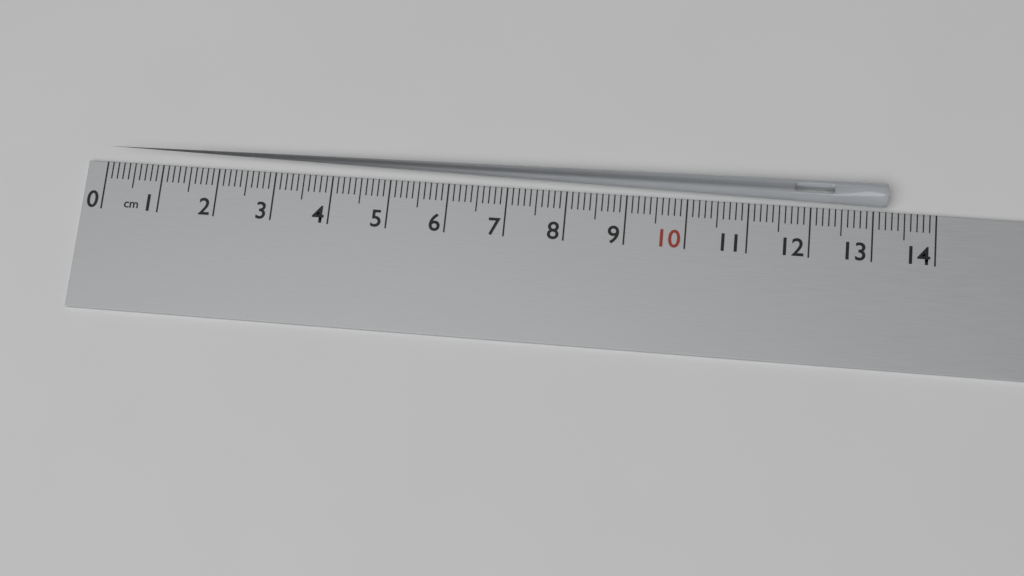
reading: 13.2 cm
